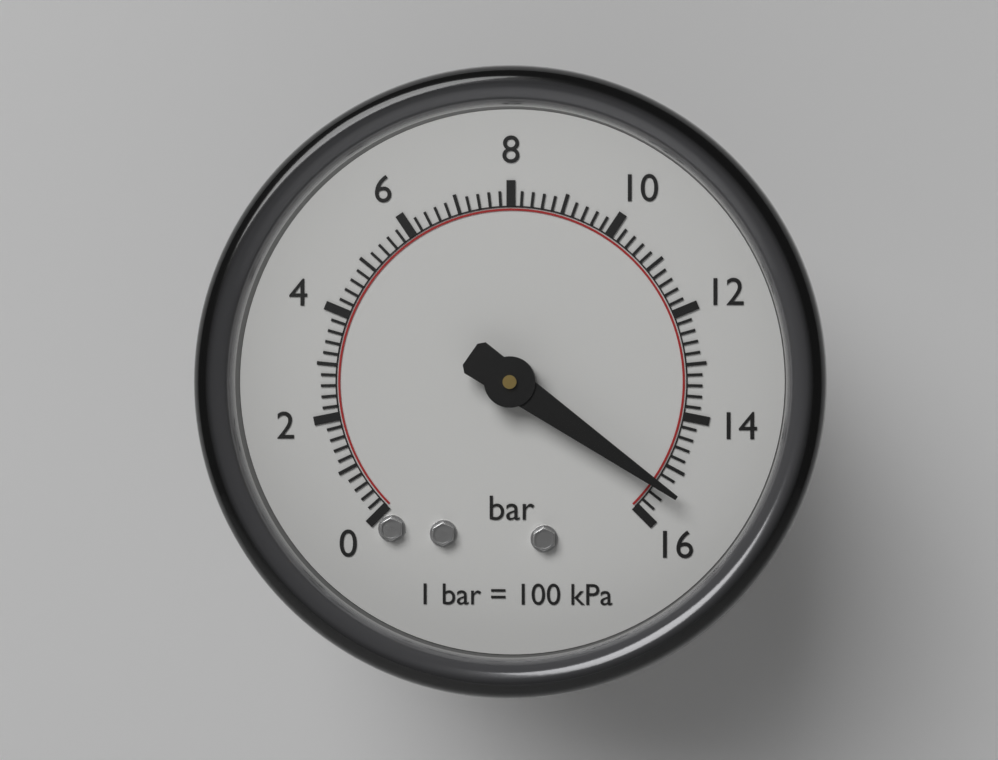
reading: 15.4 bar
